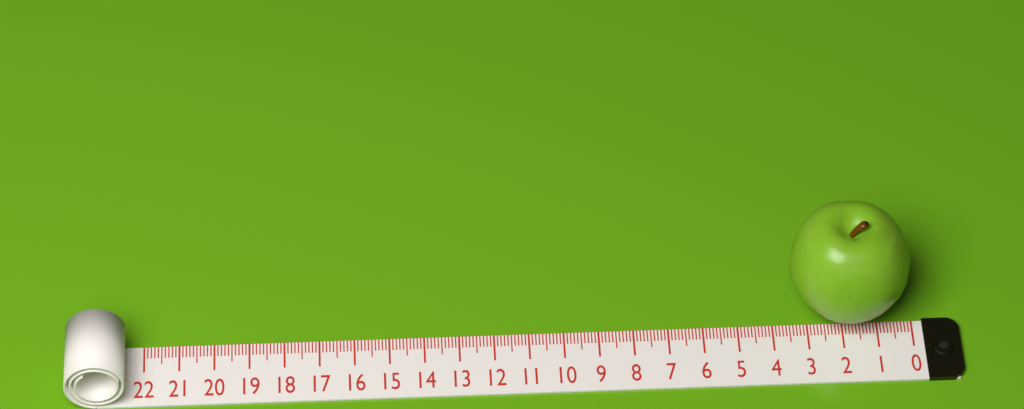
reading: 3.5 (no unit)
